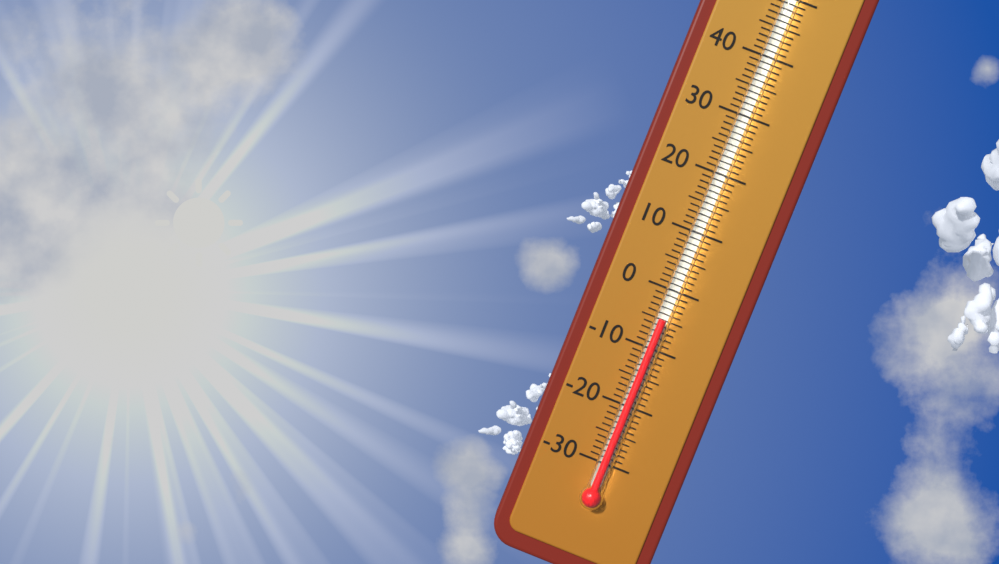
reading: -5 °C
